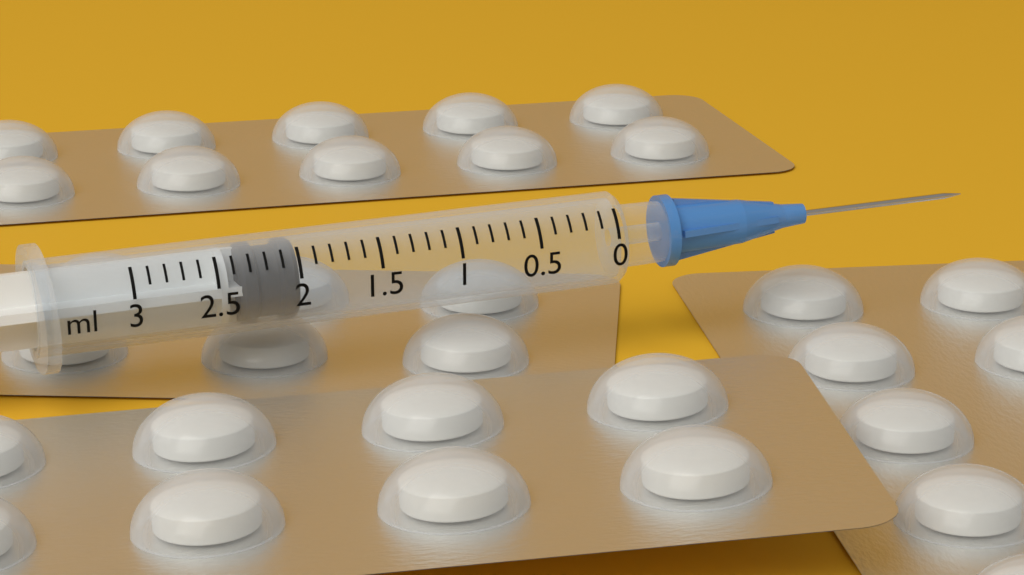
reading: 2.0 ml
